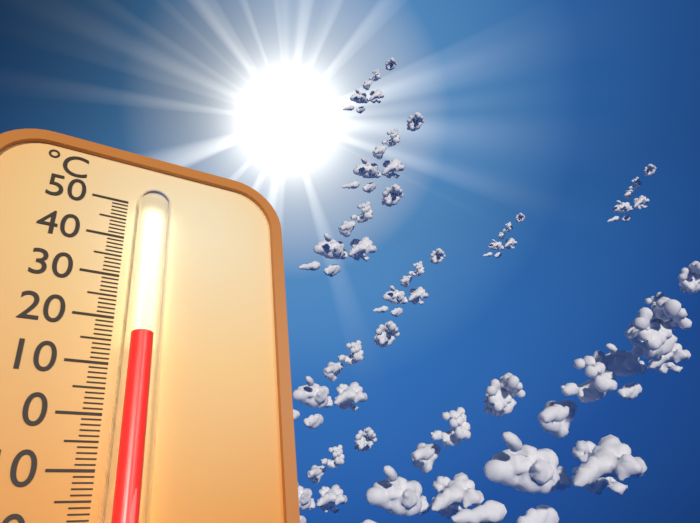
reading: 15 °C
